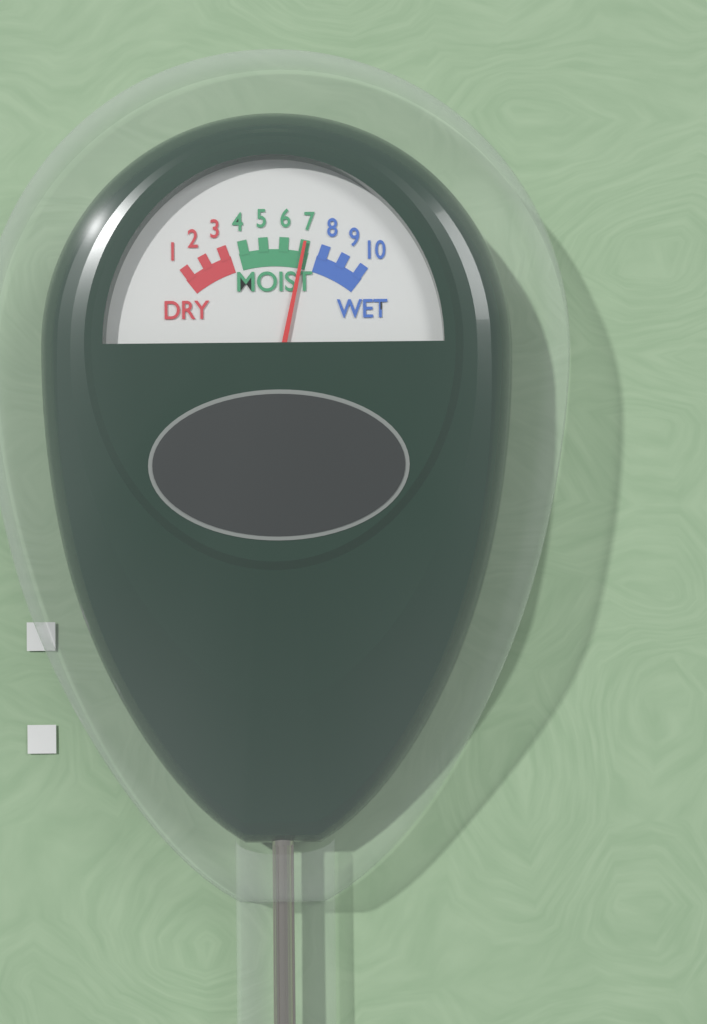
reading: 7 (no unit)
